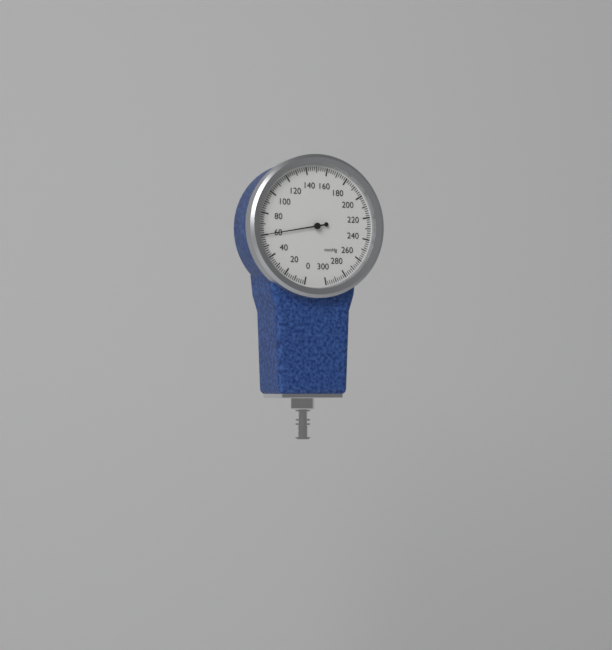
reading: 60 mmHg
